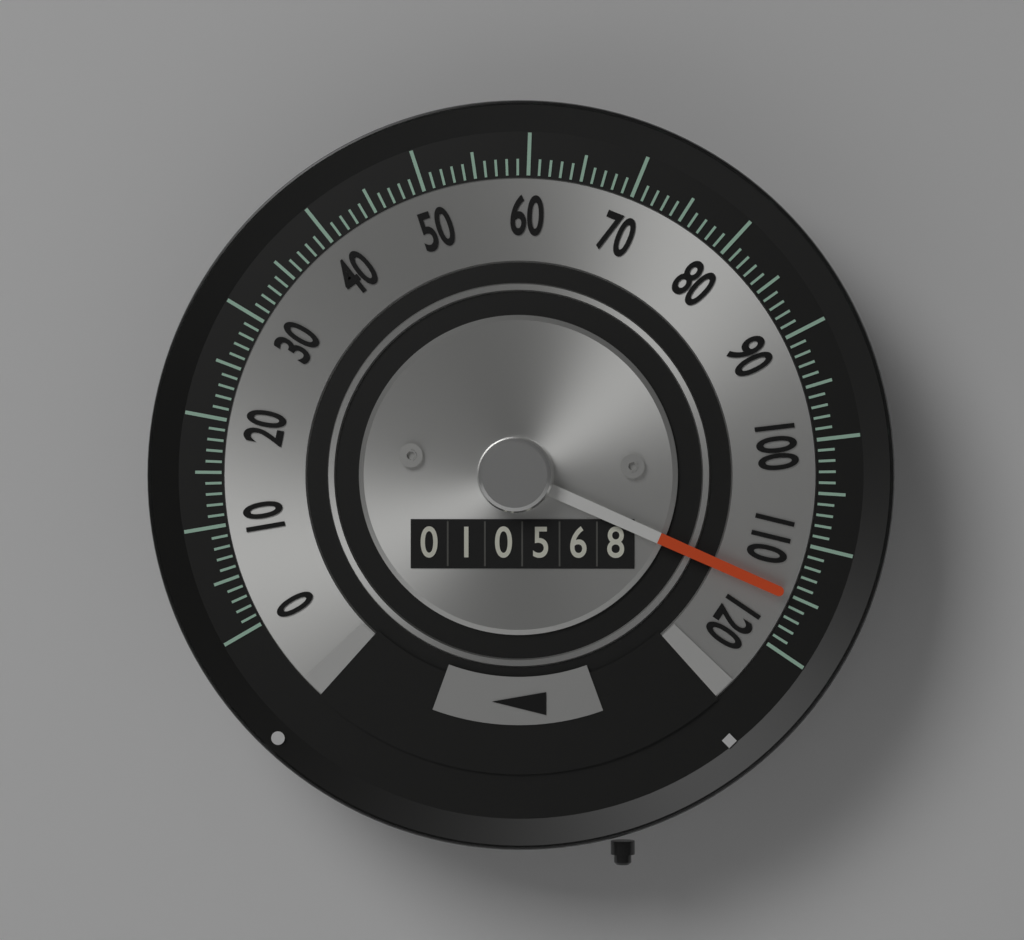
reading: 115 (no unit)
